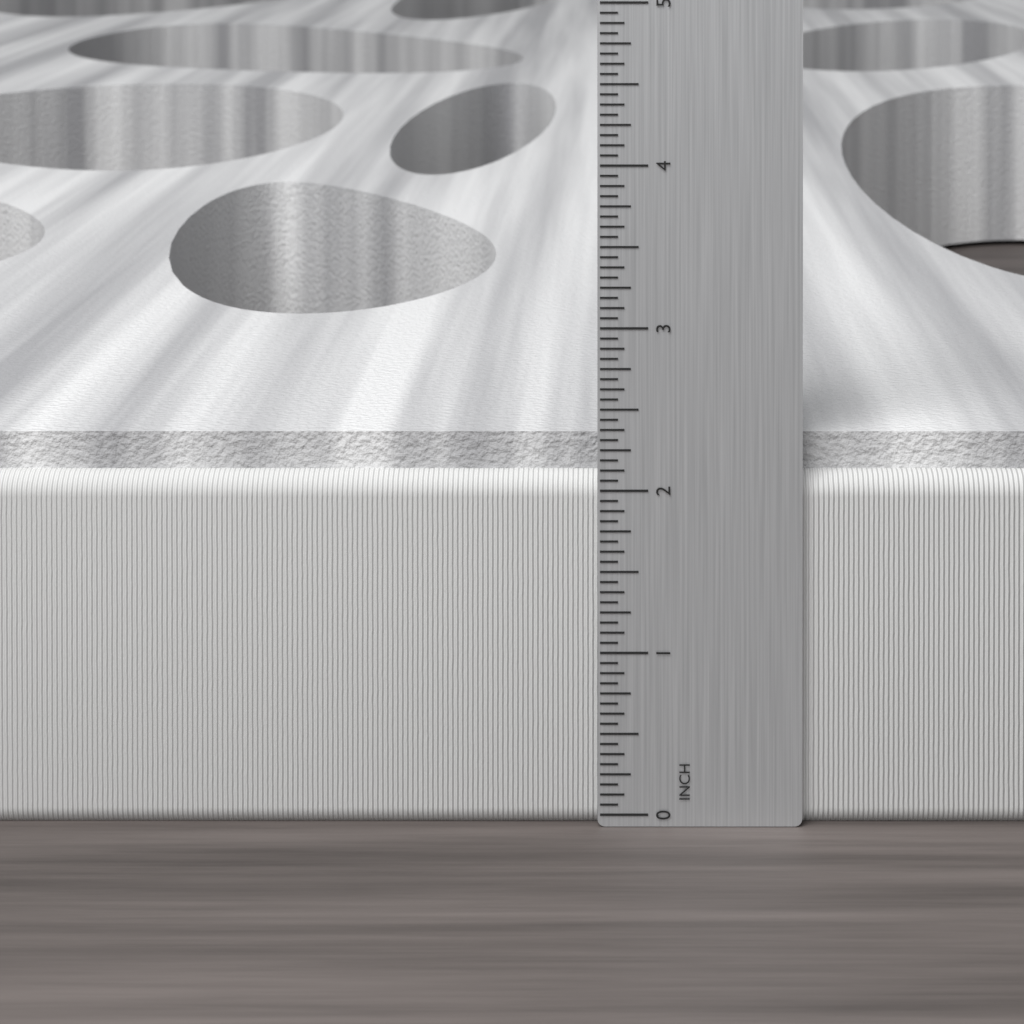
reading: 2.3125 in
